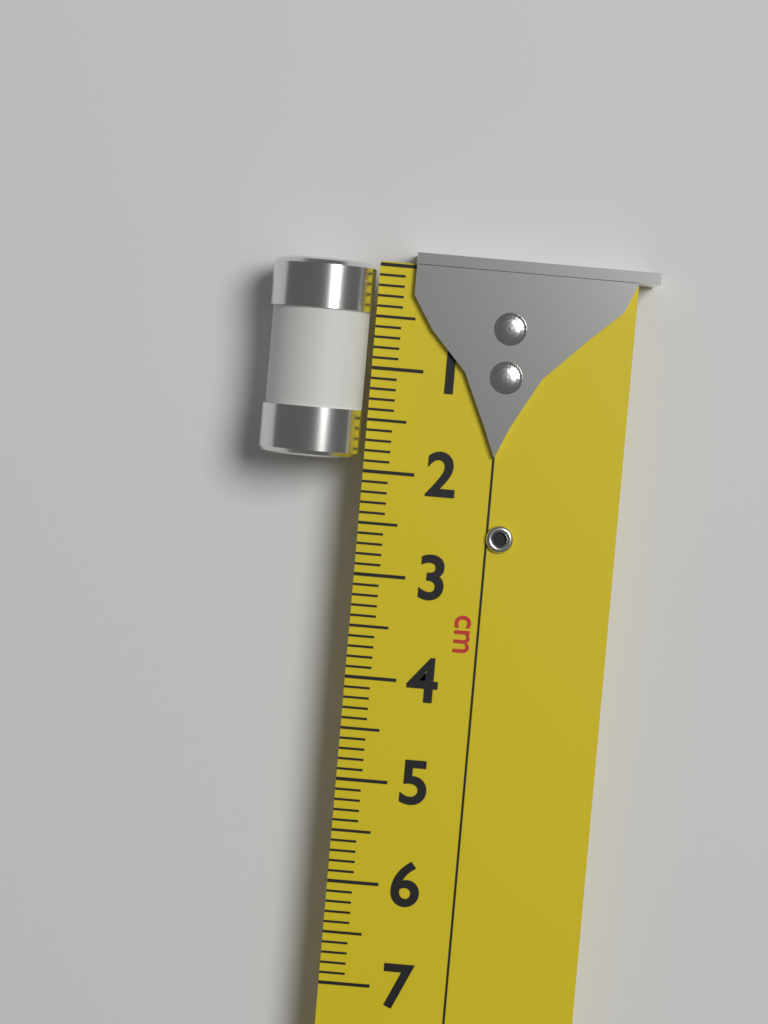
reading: 1.9 cm
